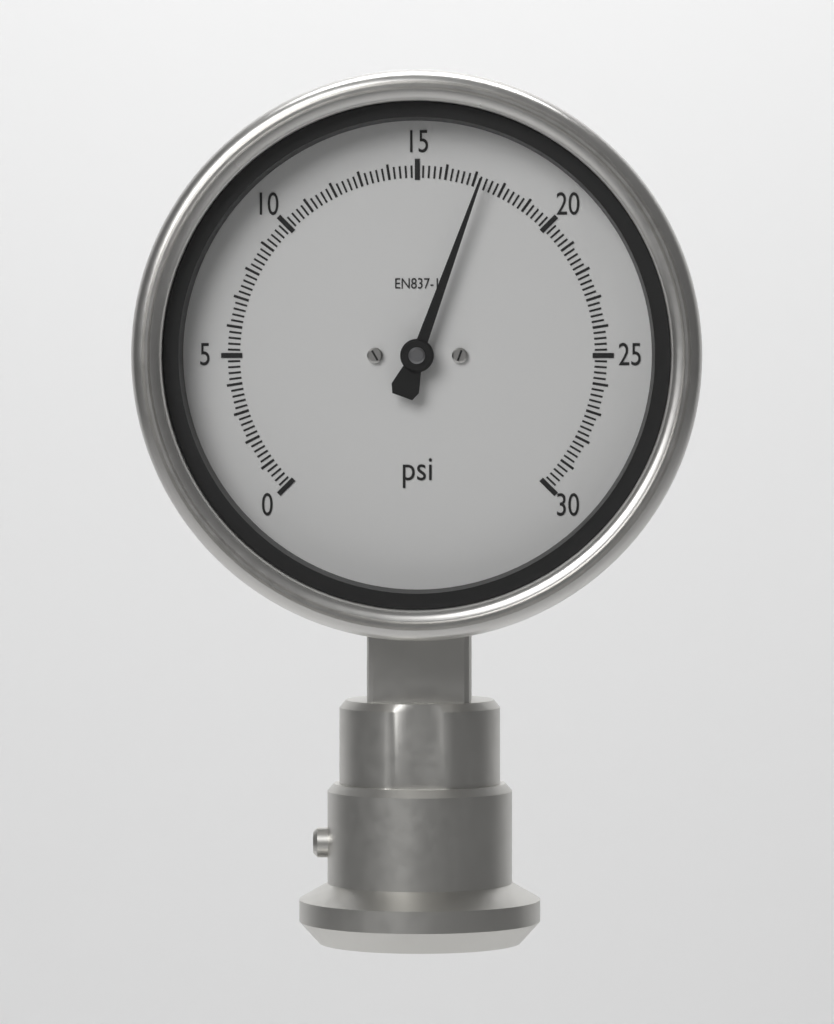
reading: 17.2 psi
